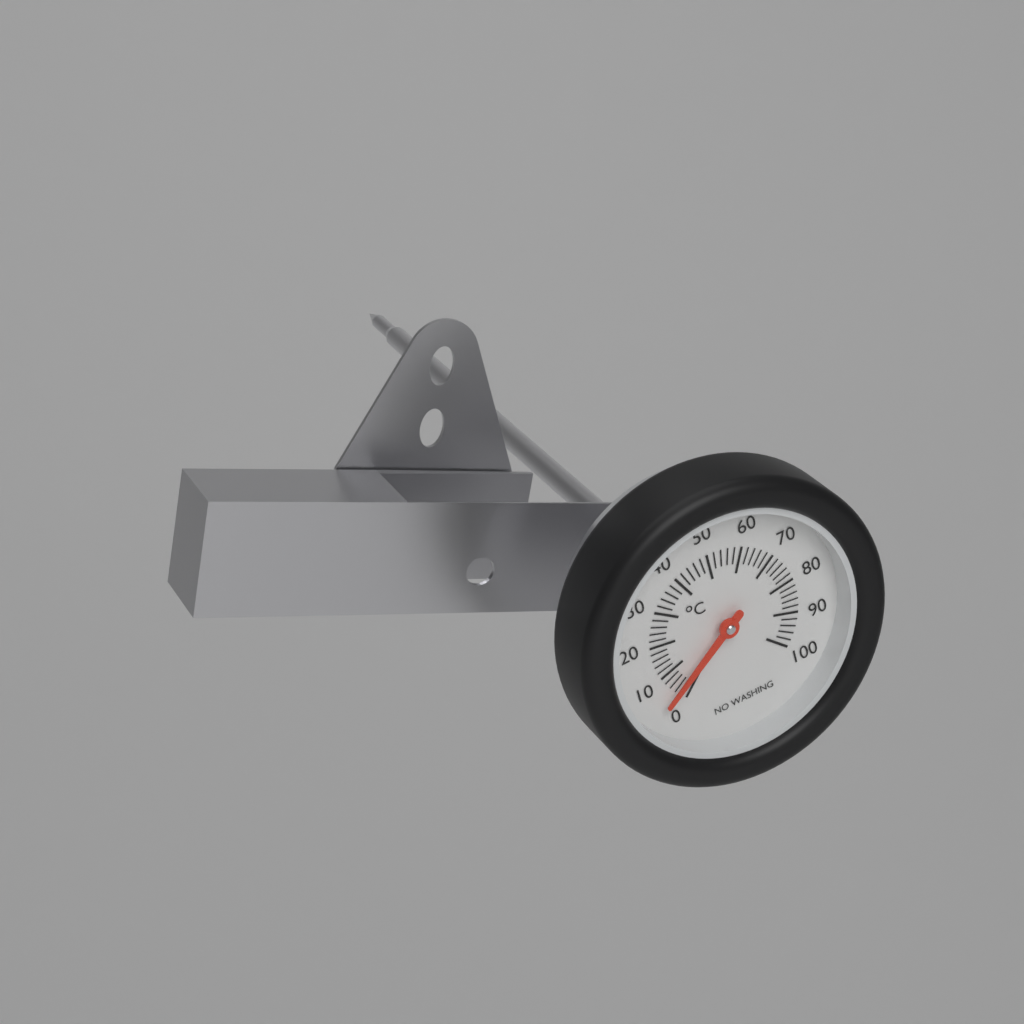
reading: 4 °C
